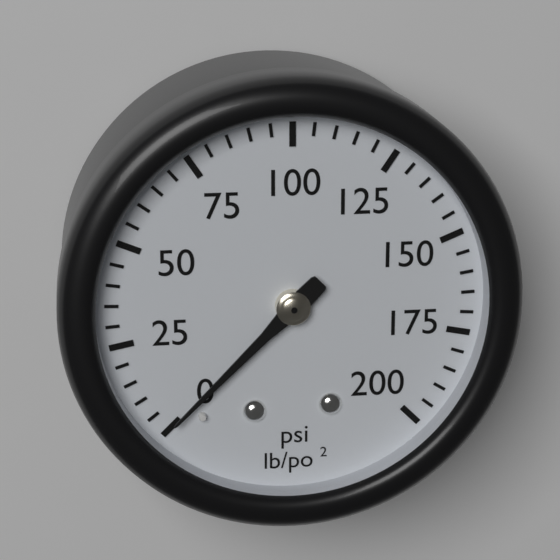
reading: 0 psi
